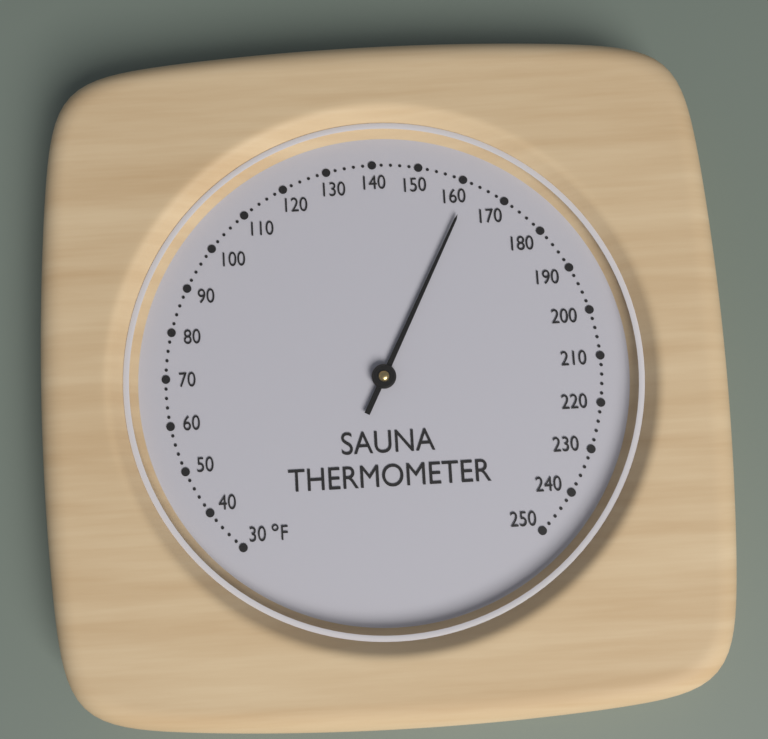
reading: 162 °F
